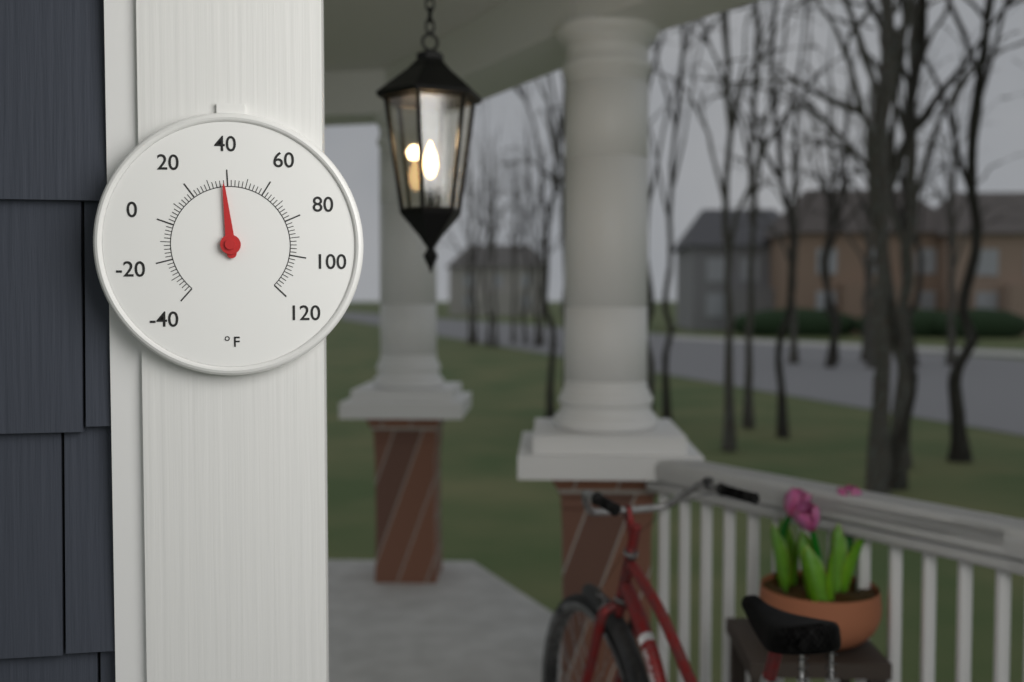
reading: 38 °F
